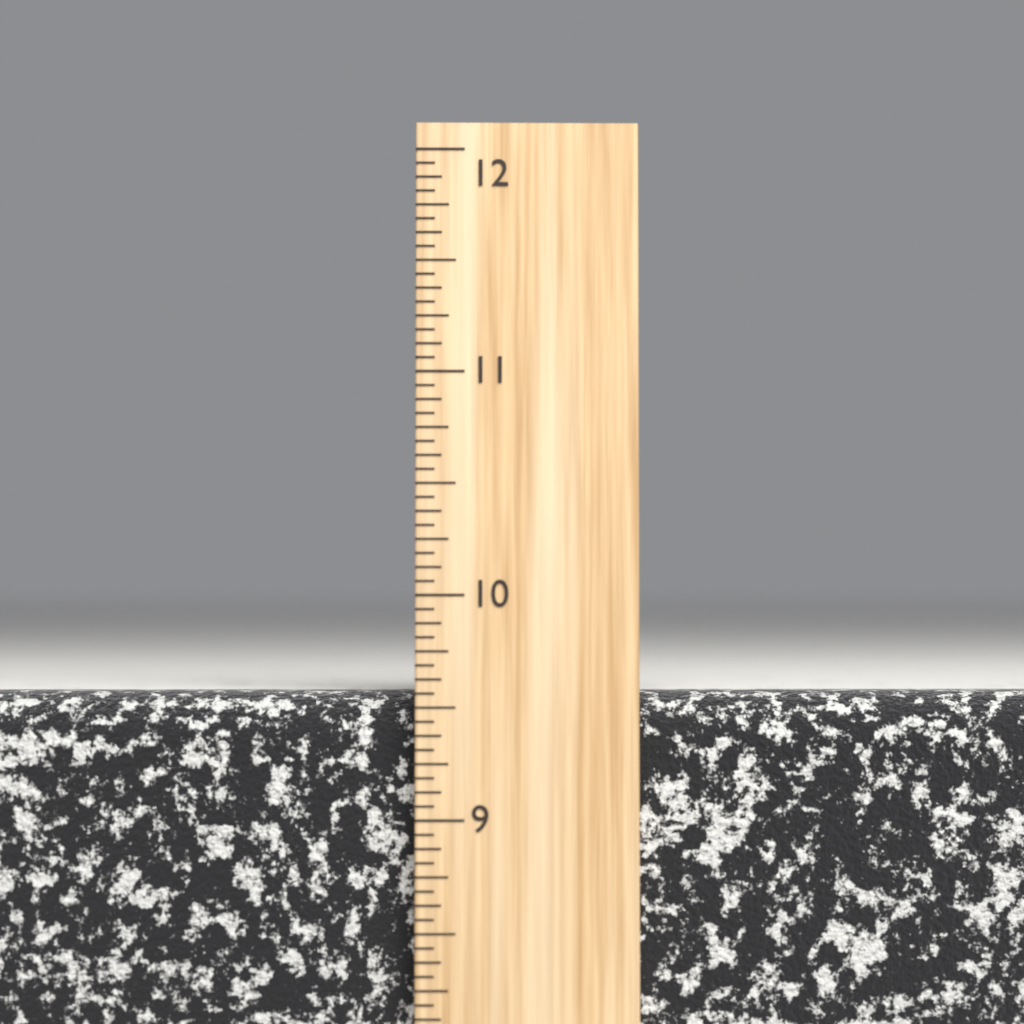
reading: 9.5625 inch
